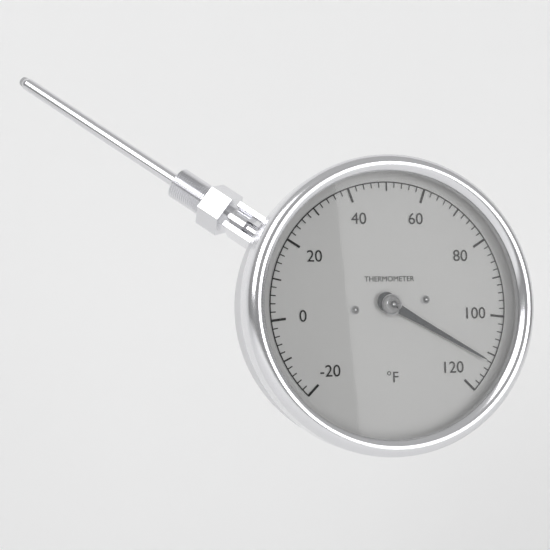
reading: 112 °F
